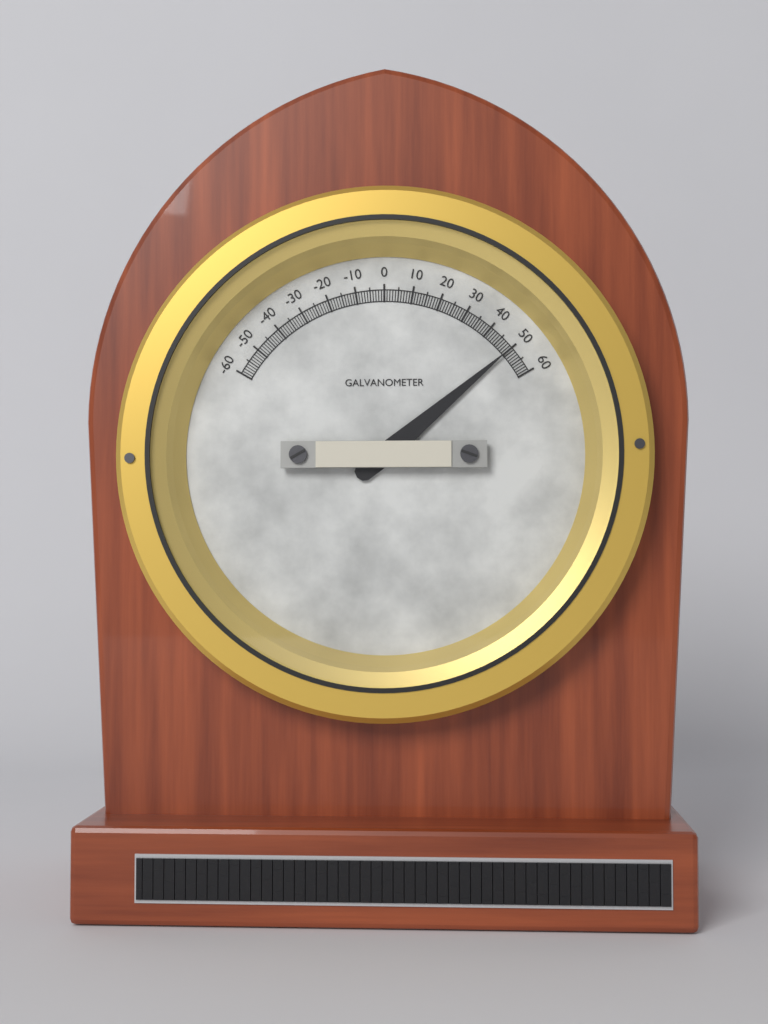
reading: 50 (no unit)
